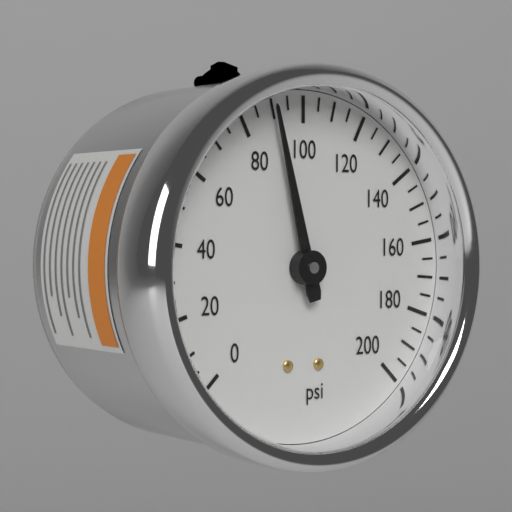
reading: 90 psi
